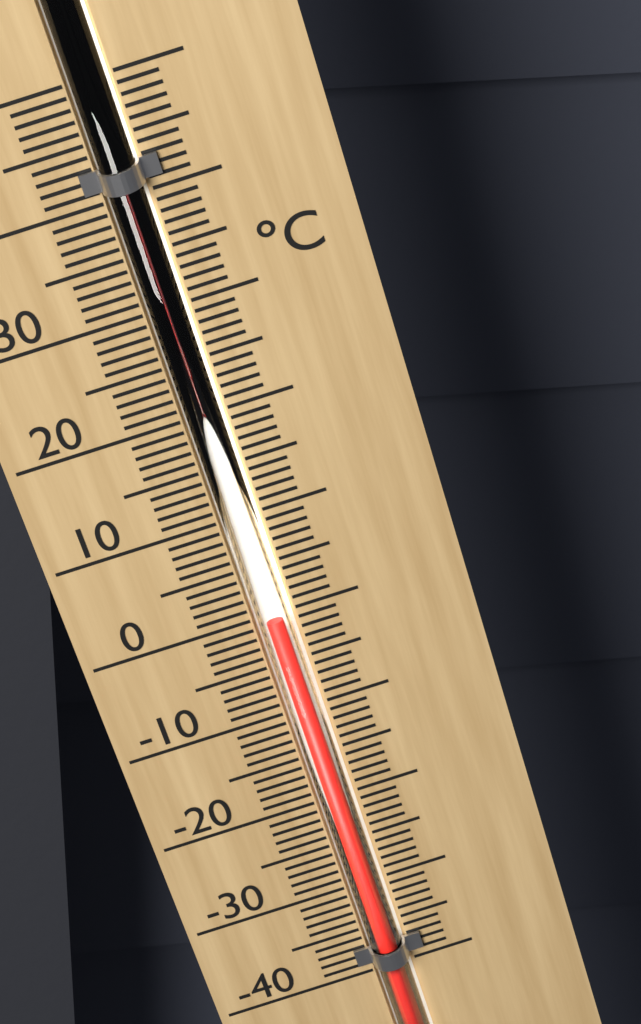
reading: 0 °C
